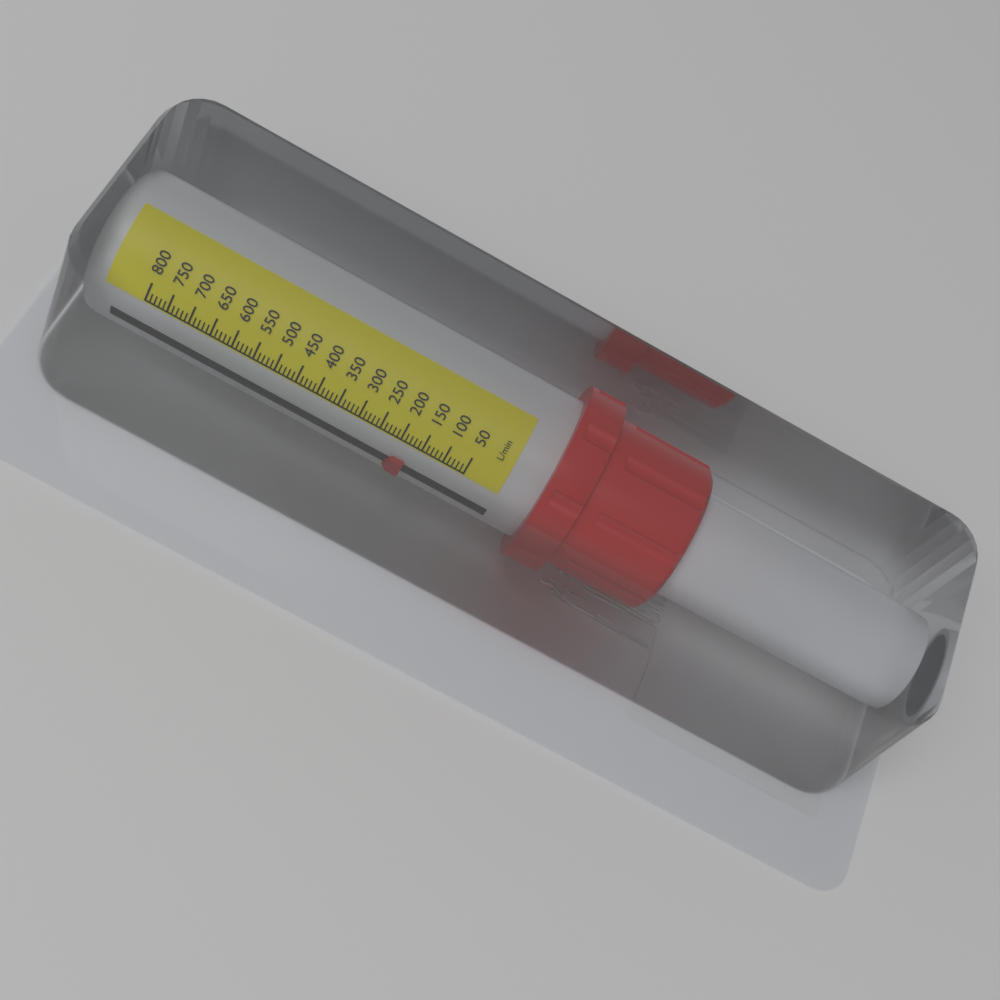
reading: 170 L/min
